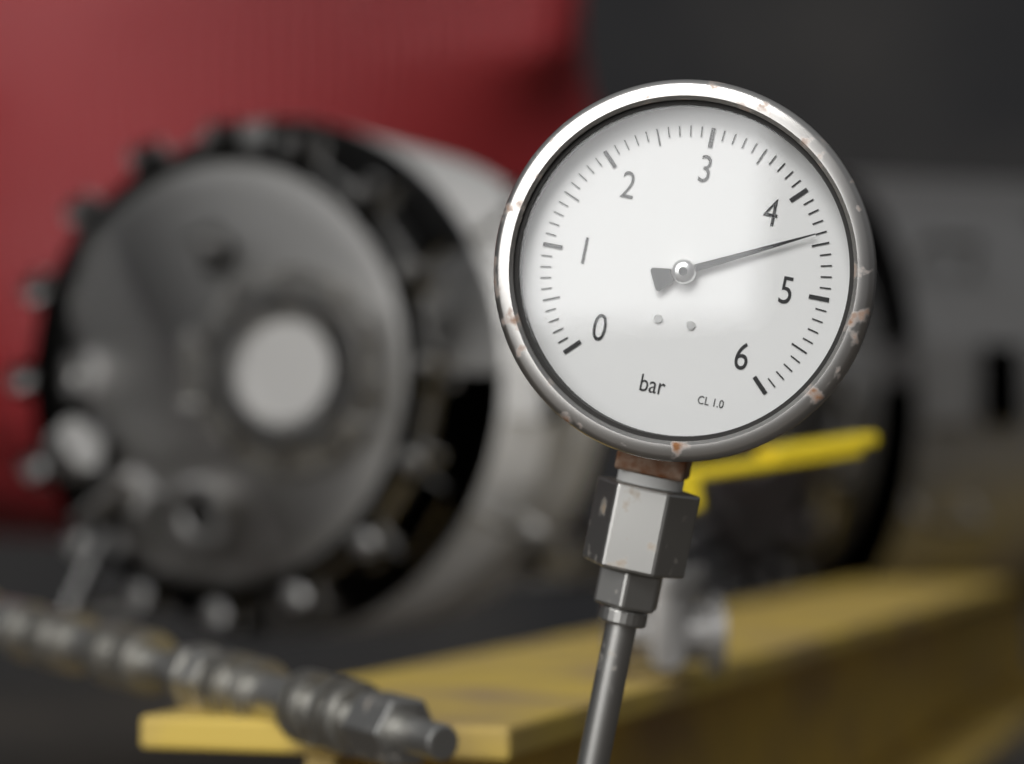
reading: 4.4 bar
